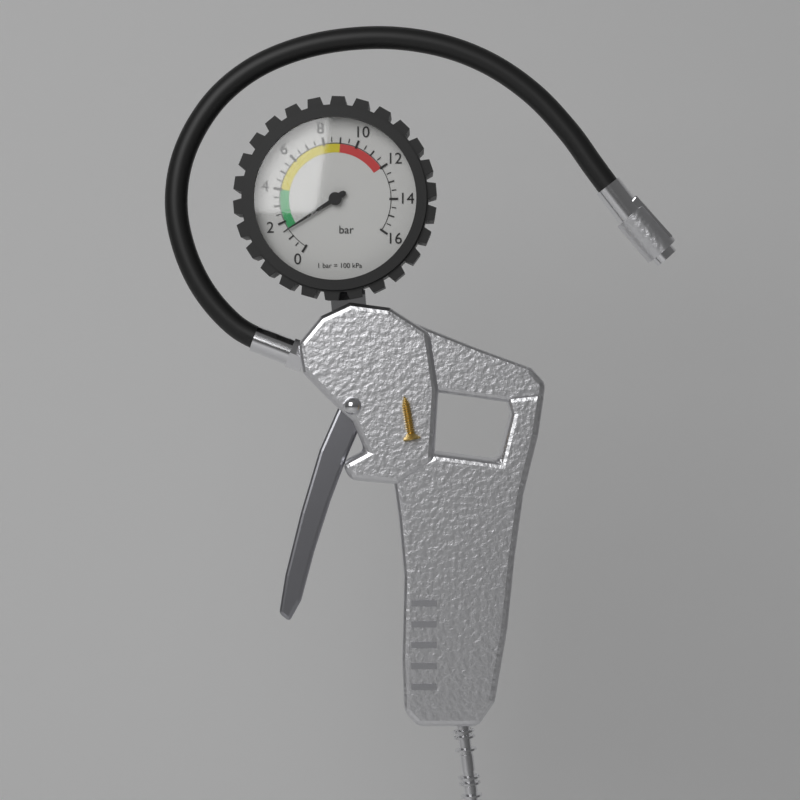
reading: 1.5 bar
